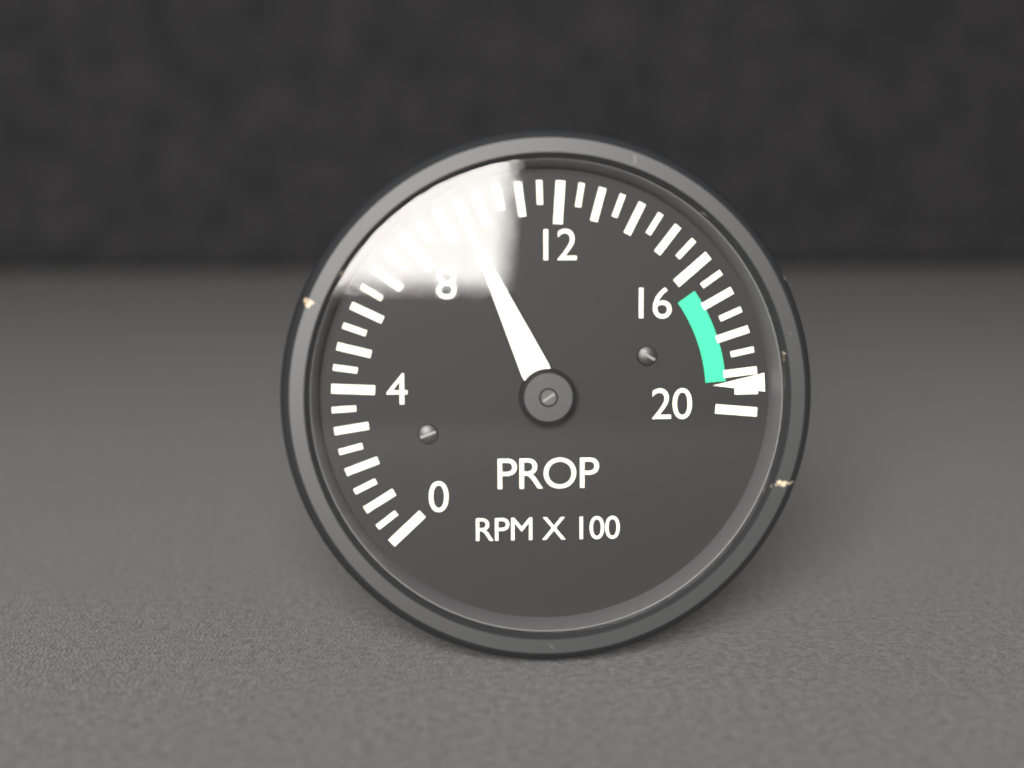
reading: 9.5 RPM X 100
